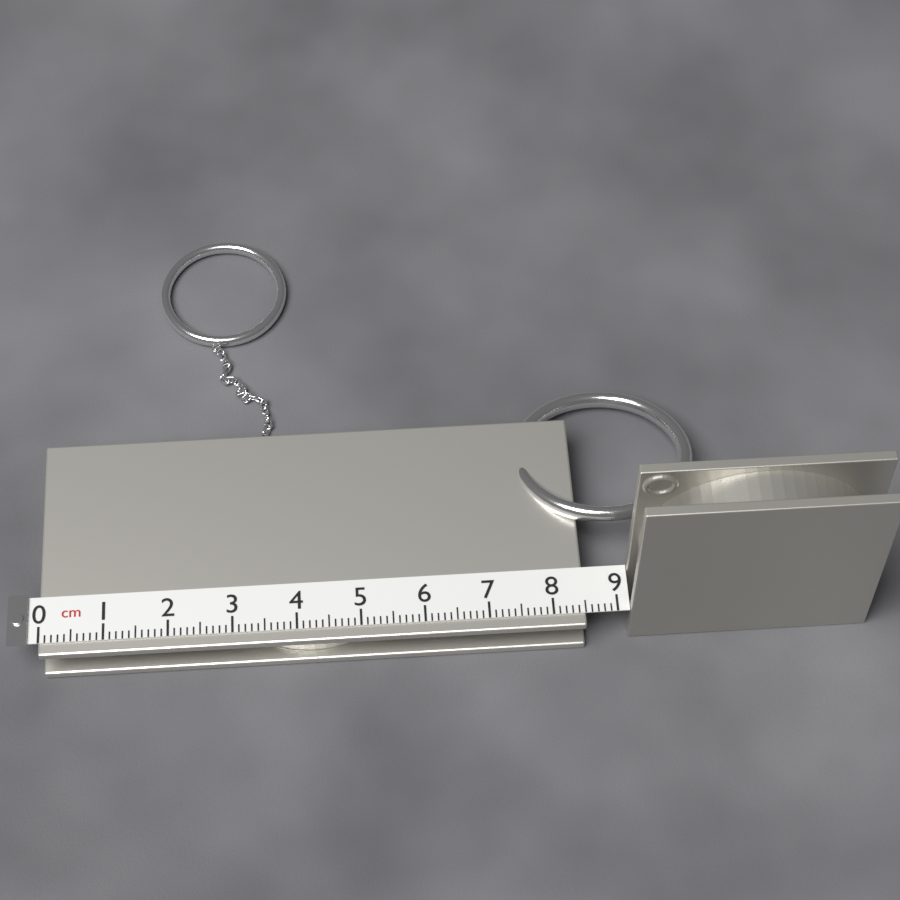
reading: 8.5 cm
